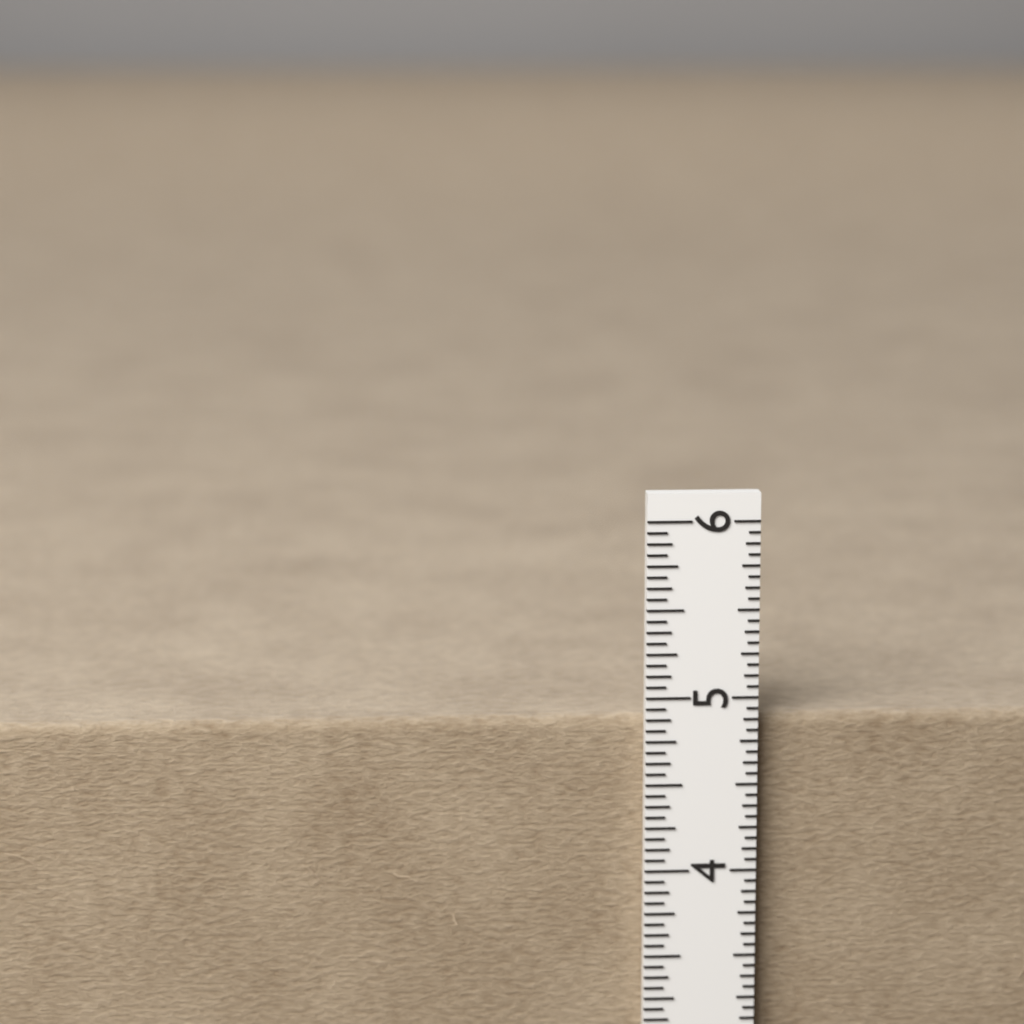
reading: 4.8750 in
